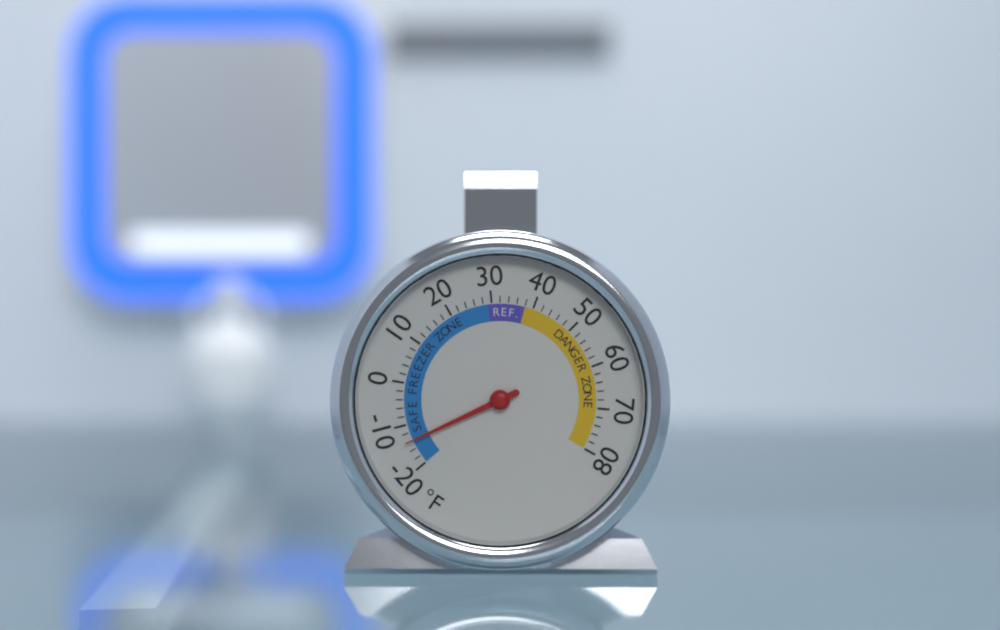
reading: -14 °F
